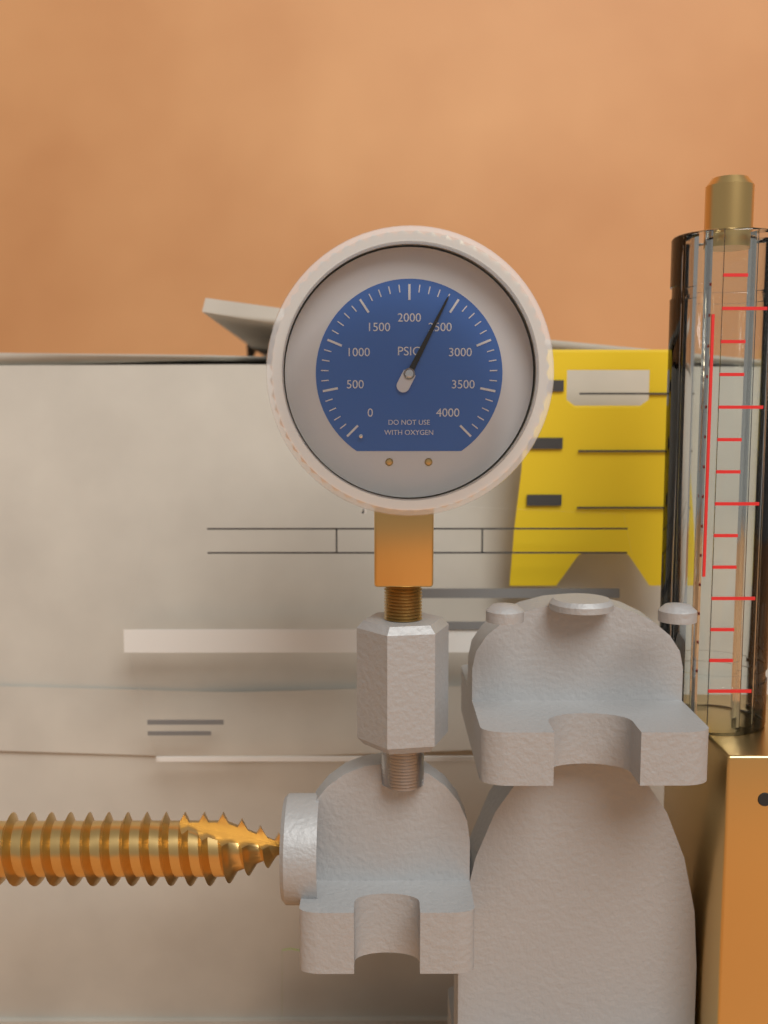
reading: 2400 psi
